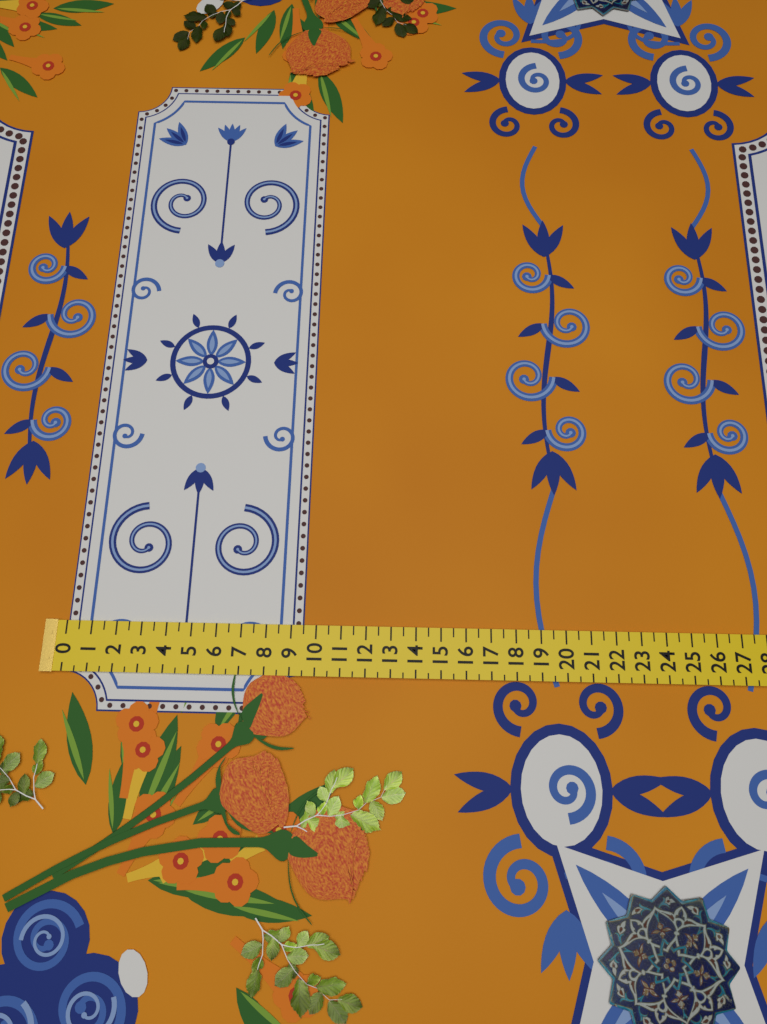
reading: 9.5 (no unit)
